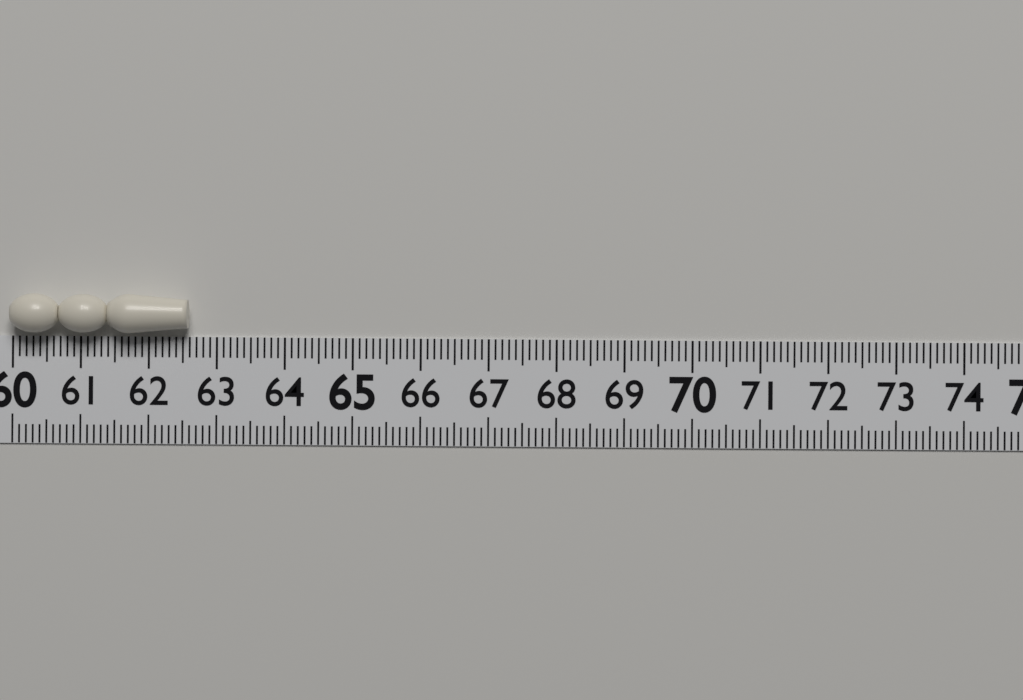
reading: 62.6 (no unit)
